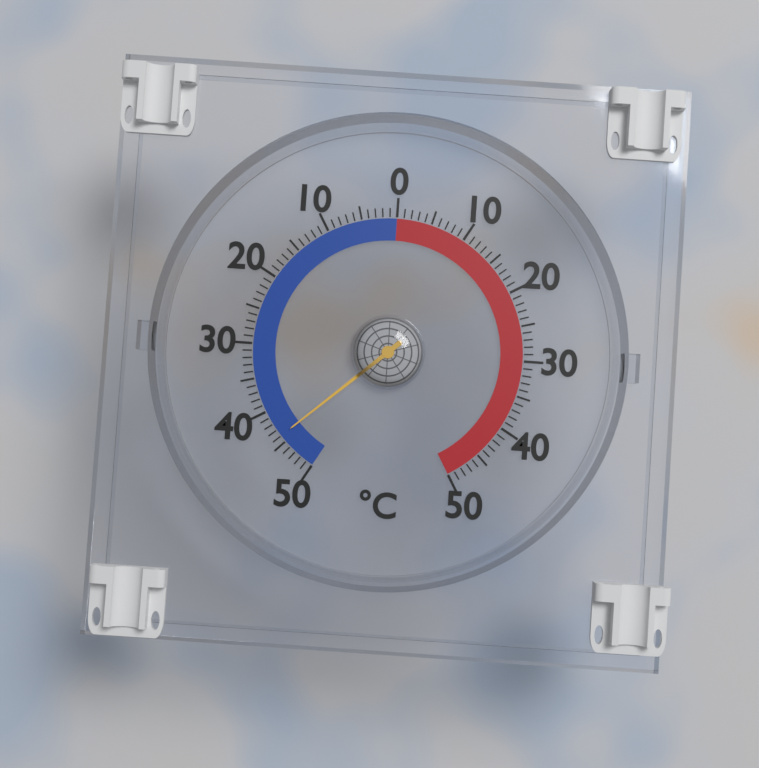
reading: -44 °C
